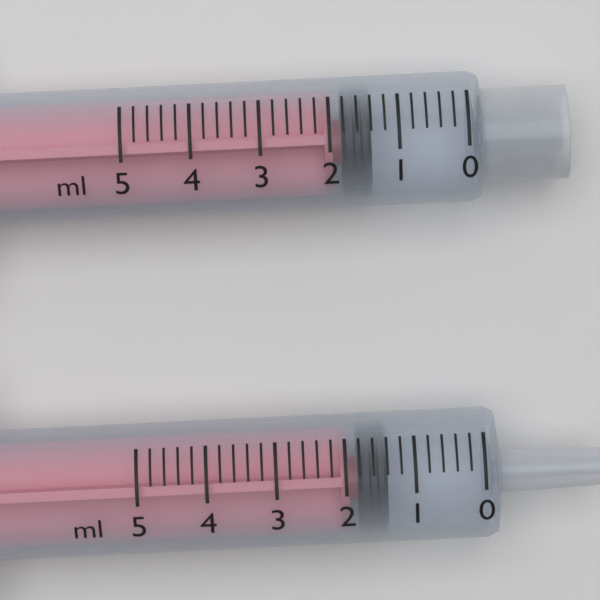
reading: 1.4 ml
